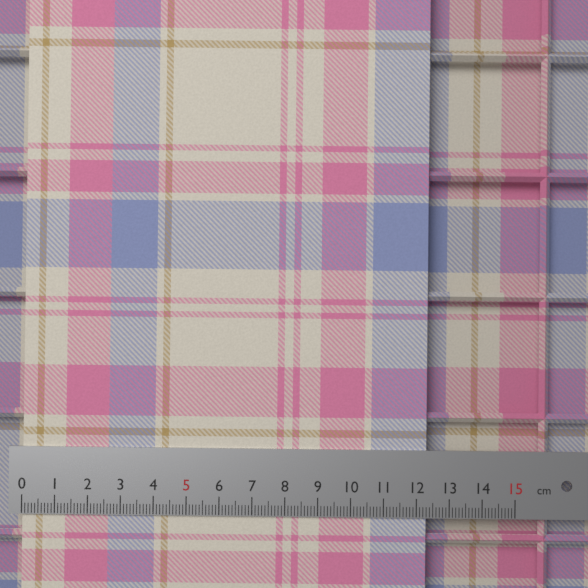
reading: 12.3 cm
